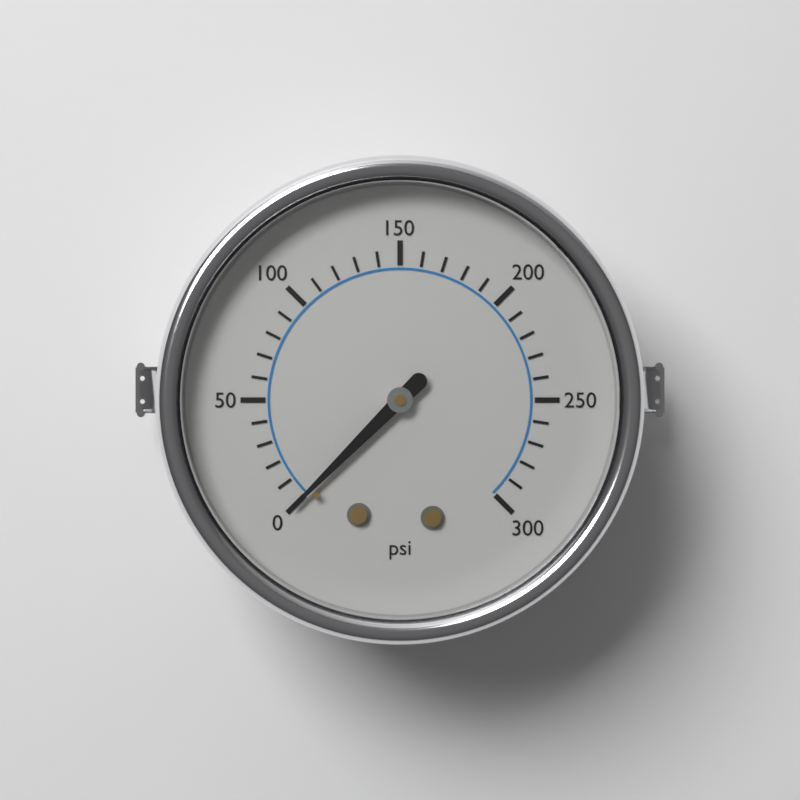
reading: 0 psi
